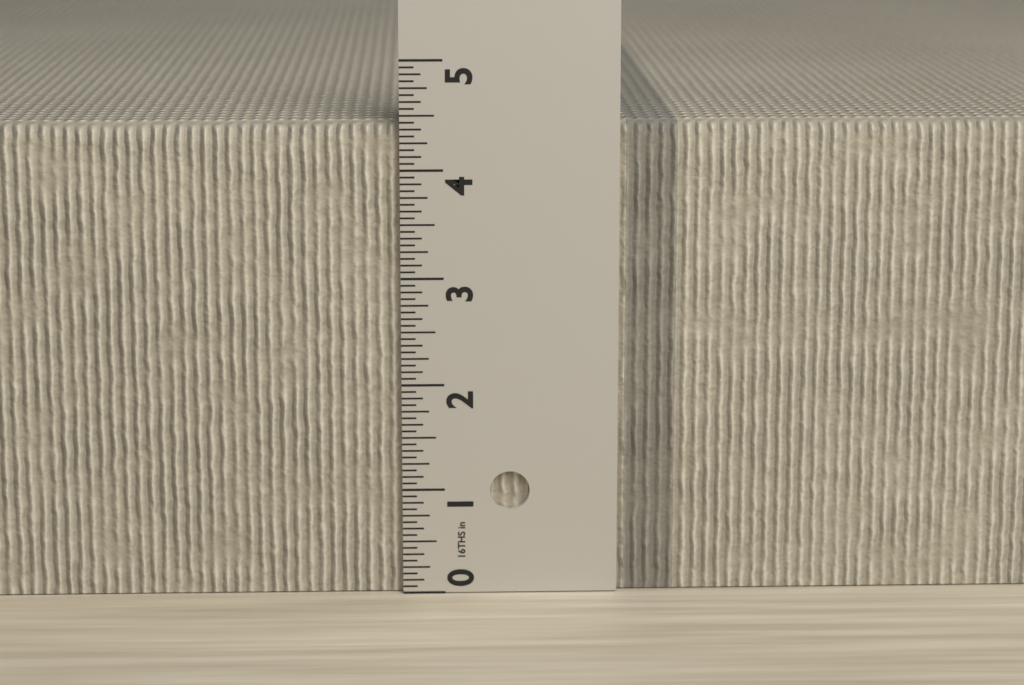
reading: 4.4375 in
